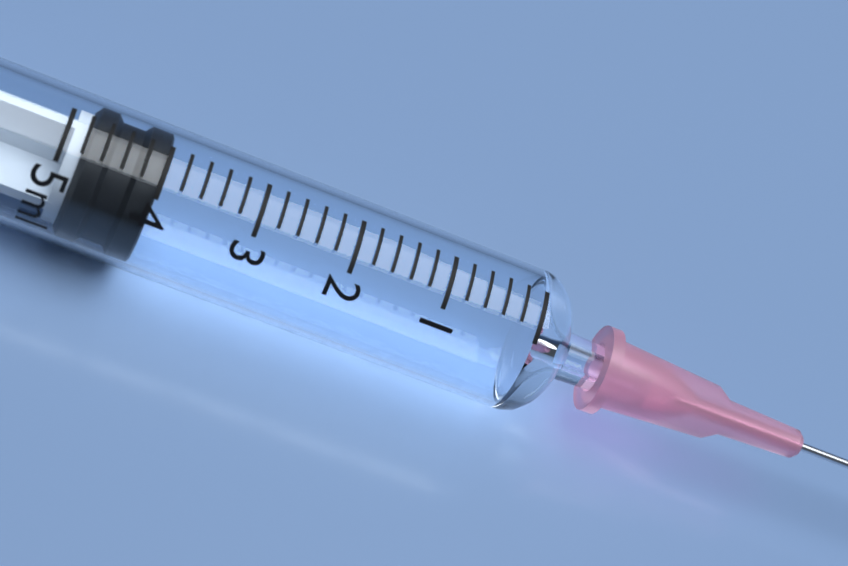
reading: 4.0 ml
